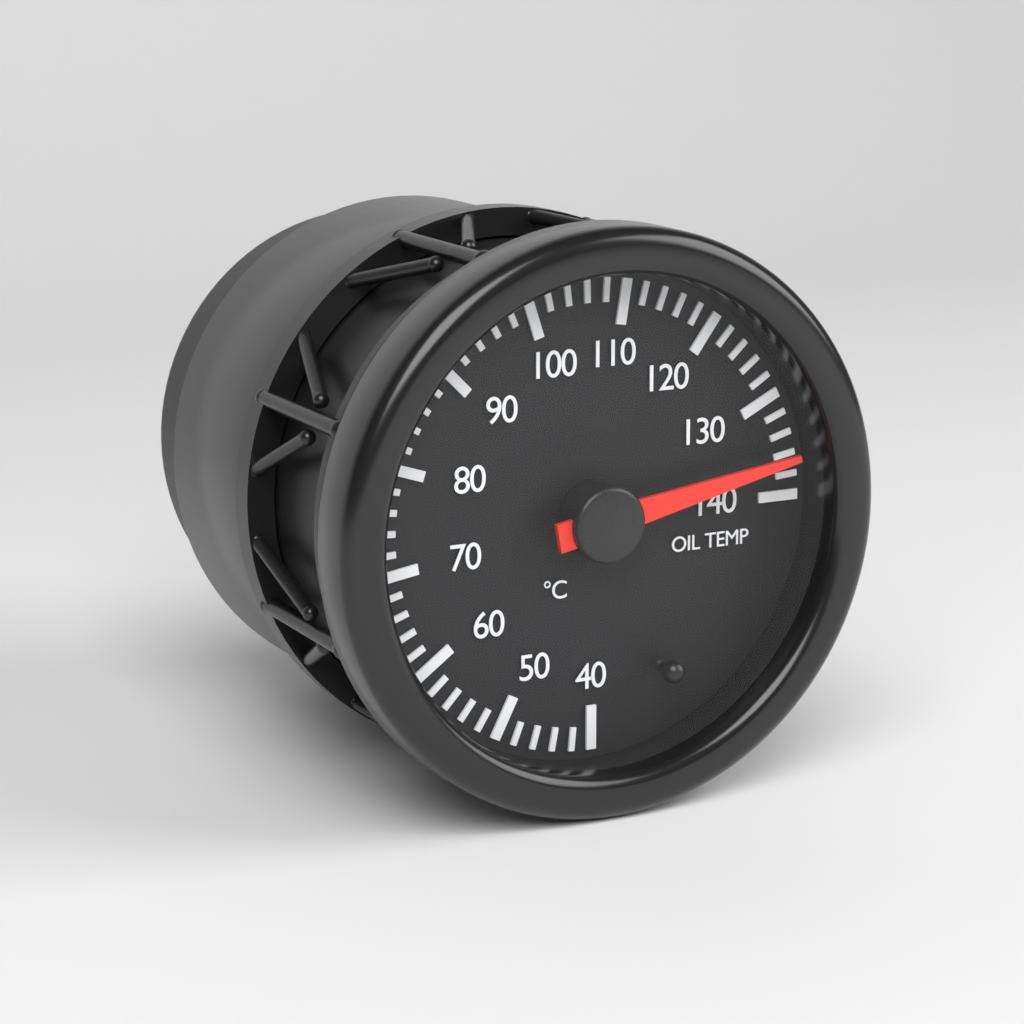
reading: 136 °C
